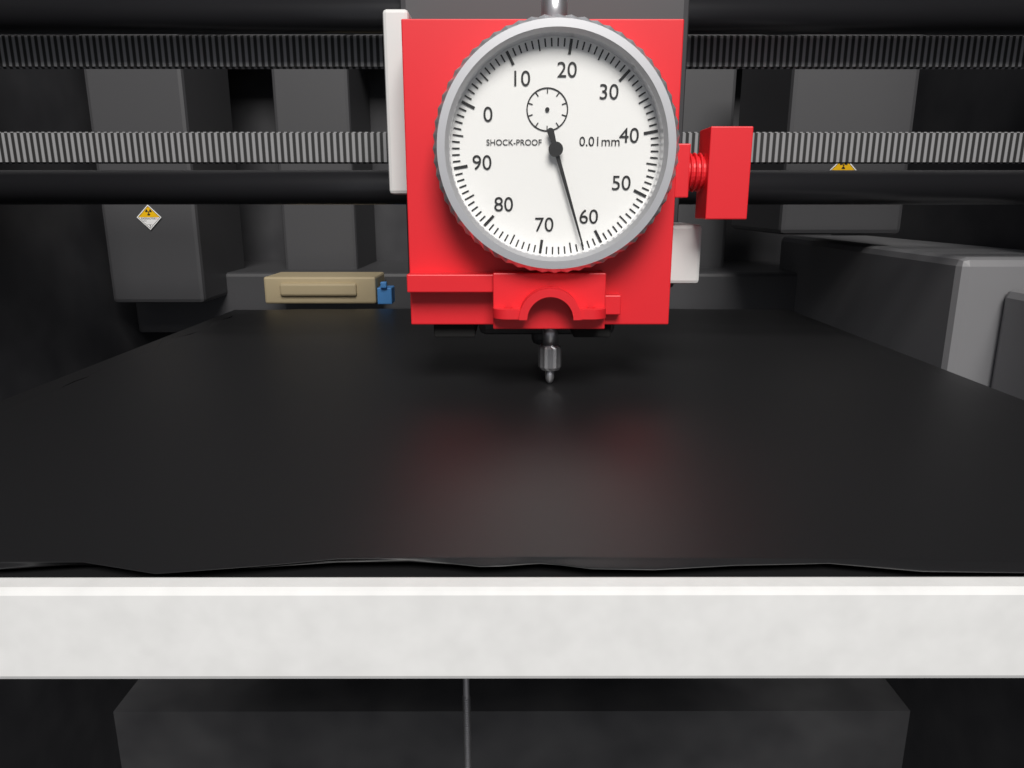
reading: 63 0.01mm
